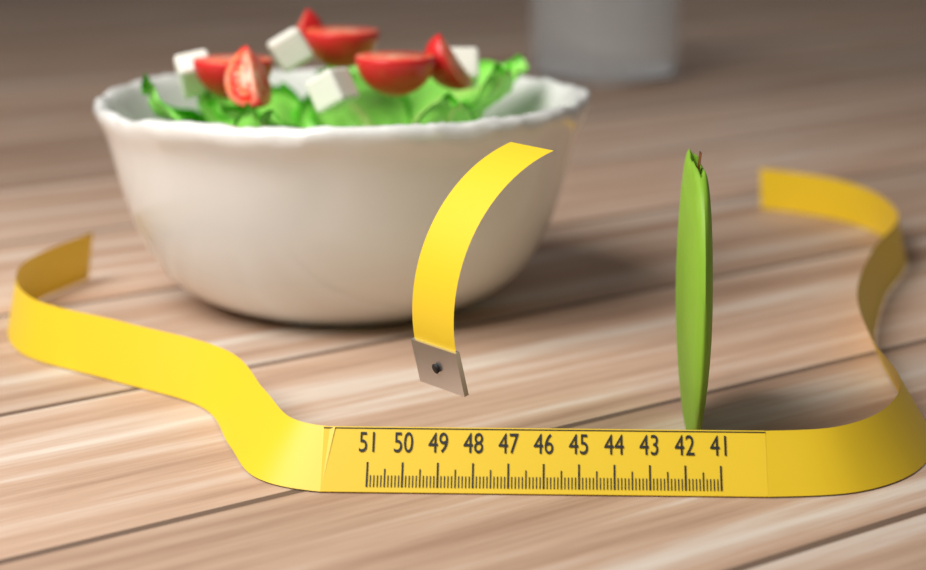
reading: 41.9 (no unit)
